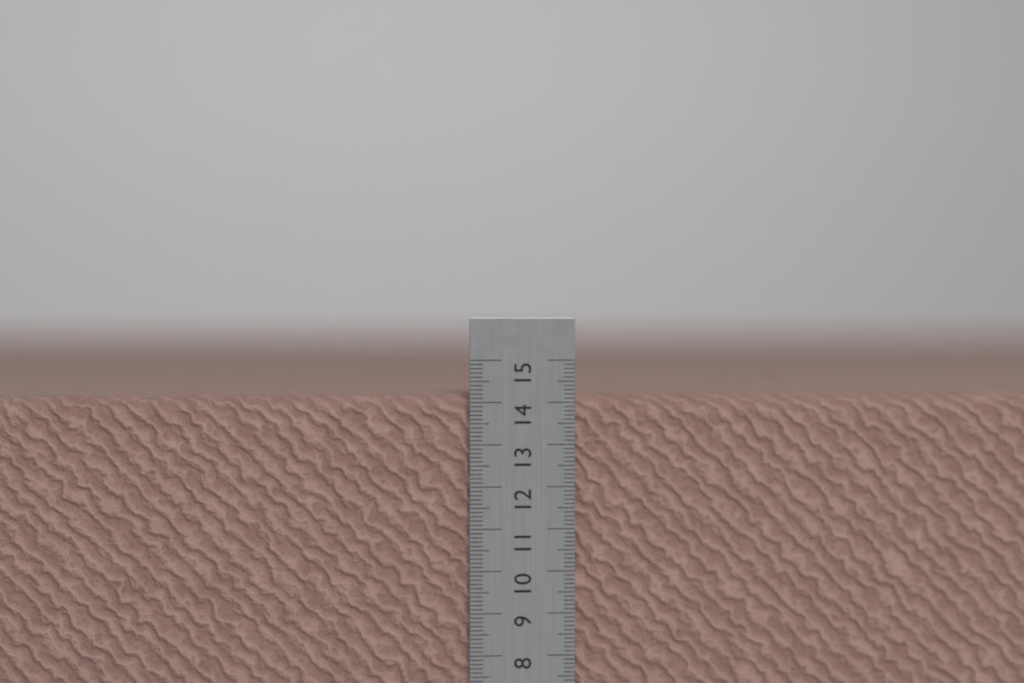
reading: 14.2 cm
